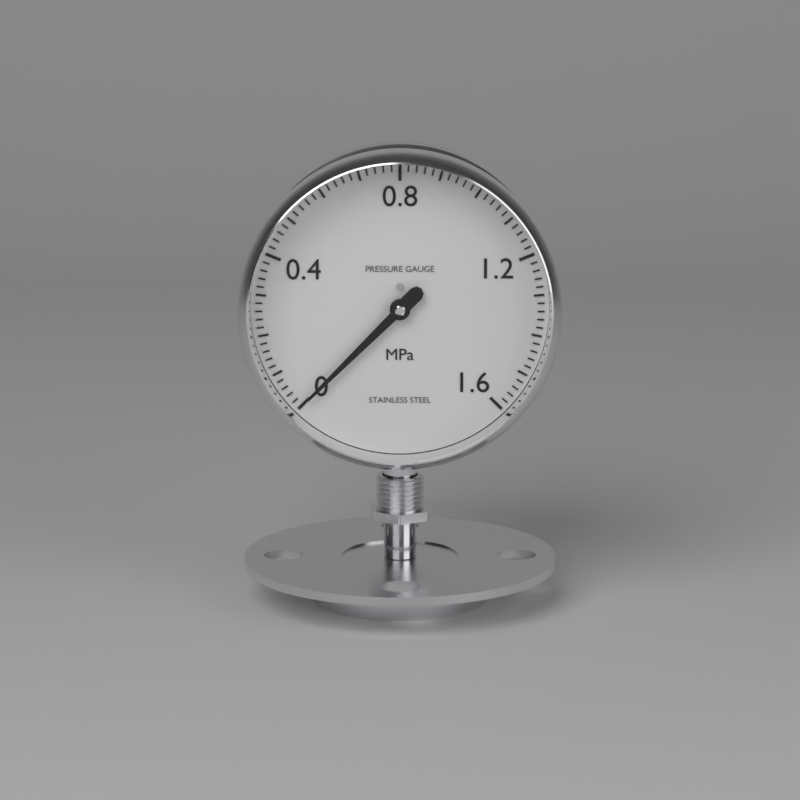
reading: 0.00 MPa
